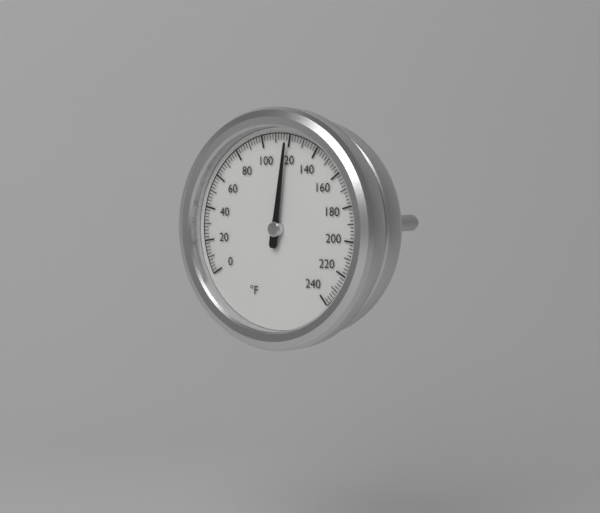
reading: 118 °F
